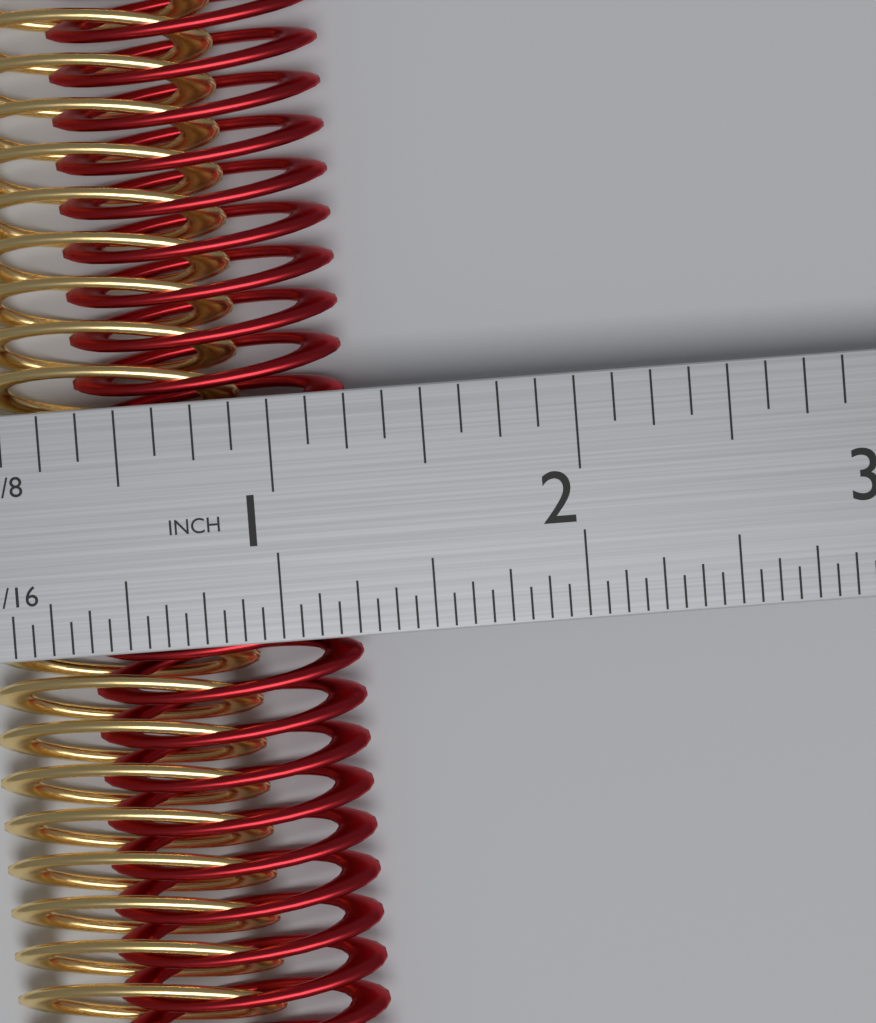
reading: 1.2500 in
